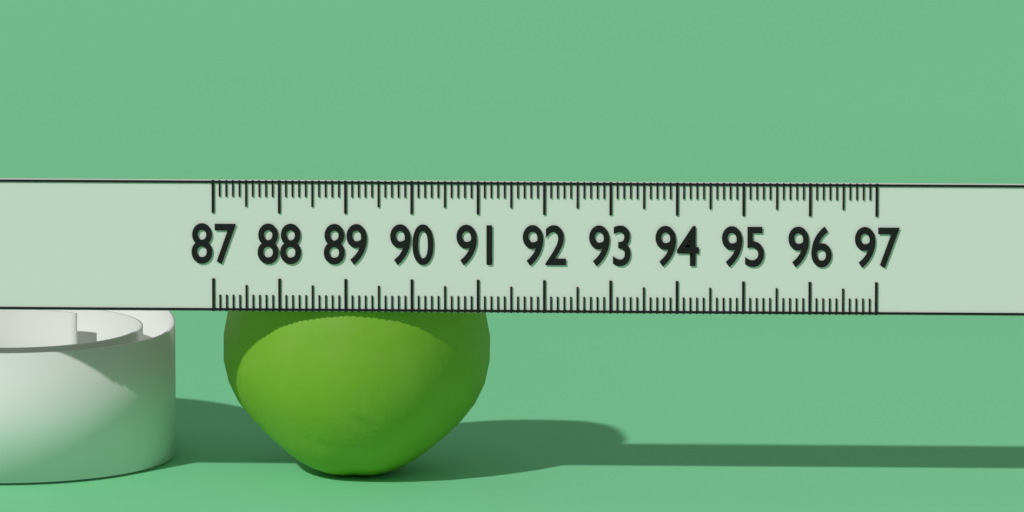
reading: 91.1 (no unit)
